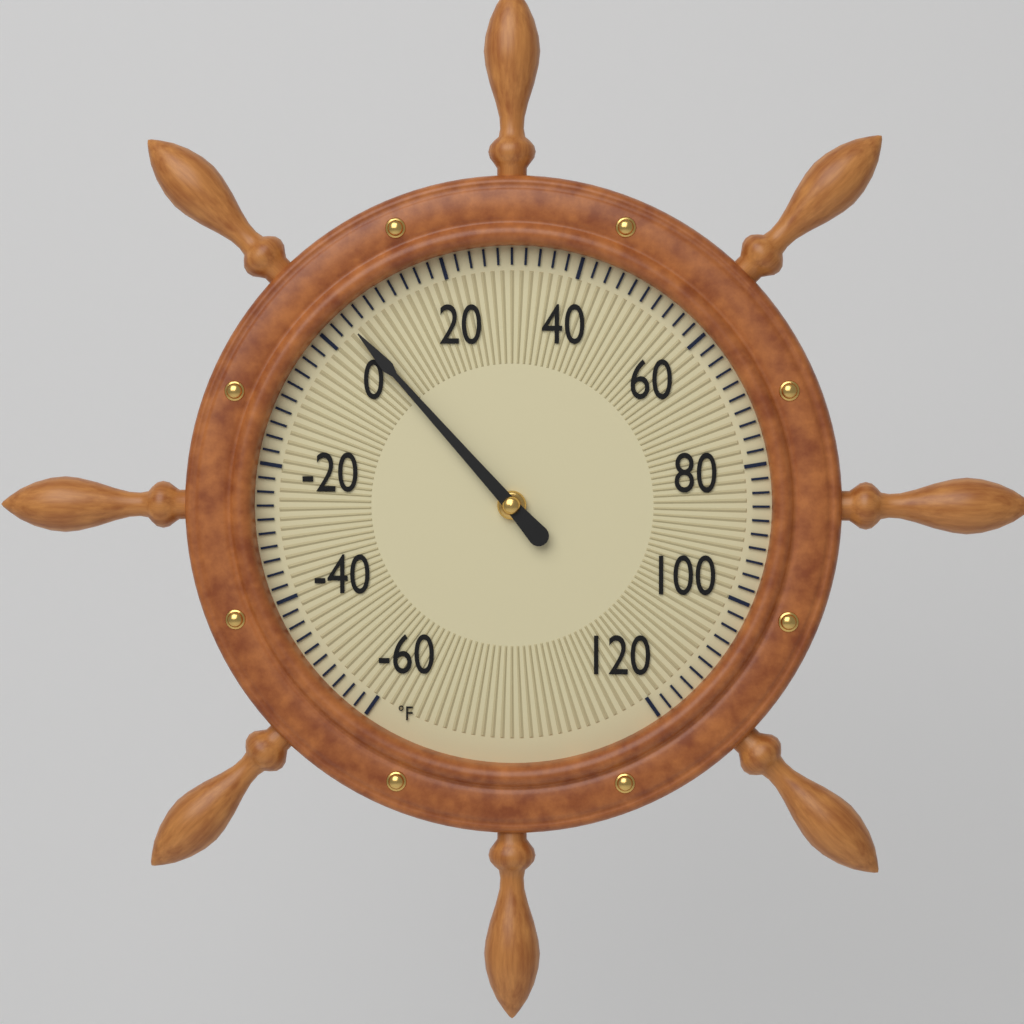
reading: 4 °F
